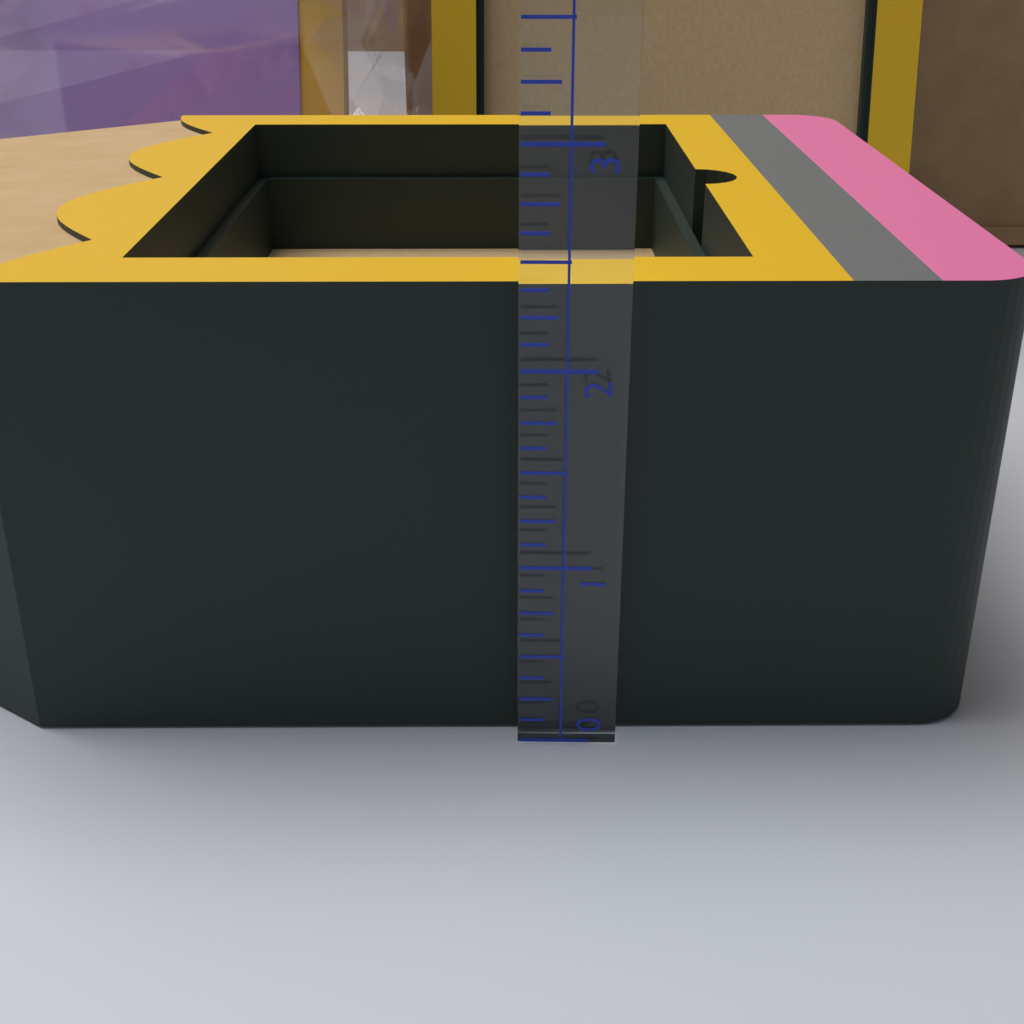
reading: 2.375 (no unit)
